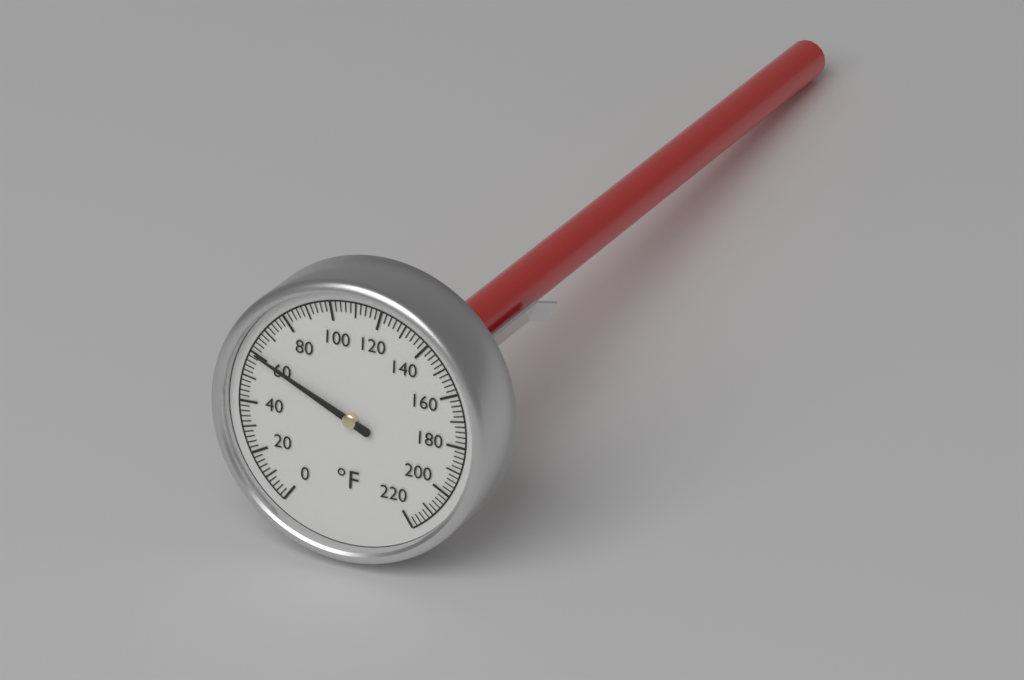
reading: 60 °F
